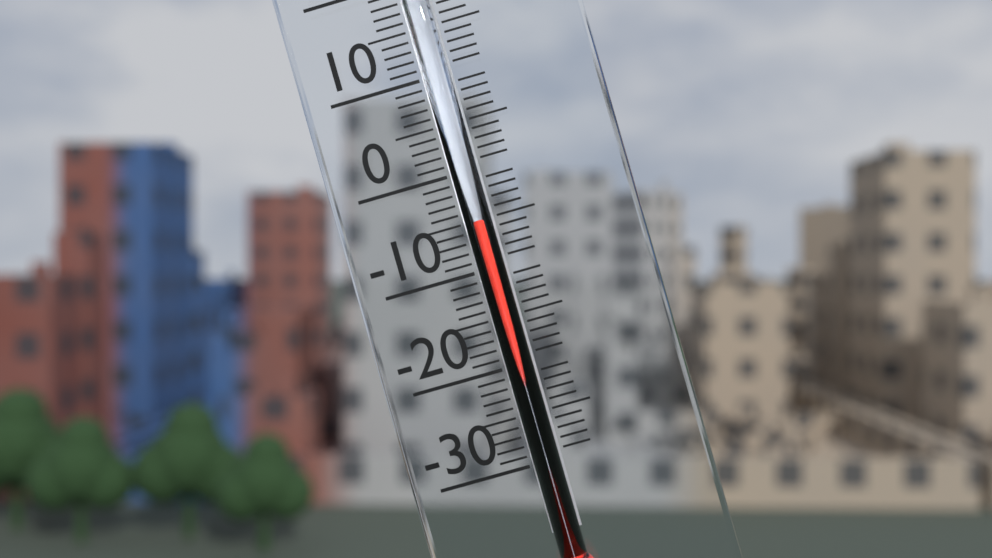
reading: -5 °C
